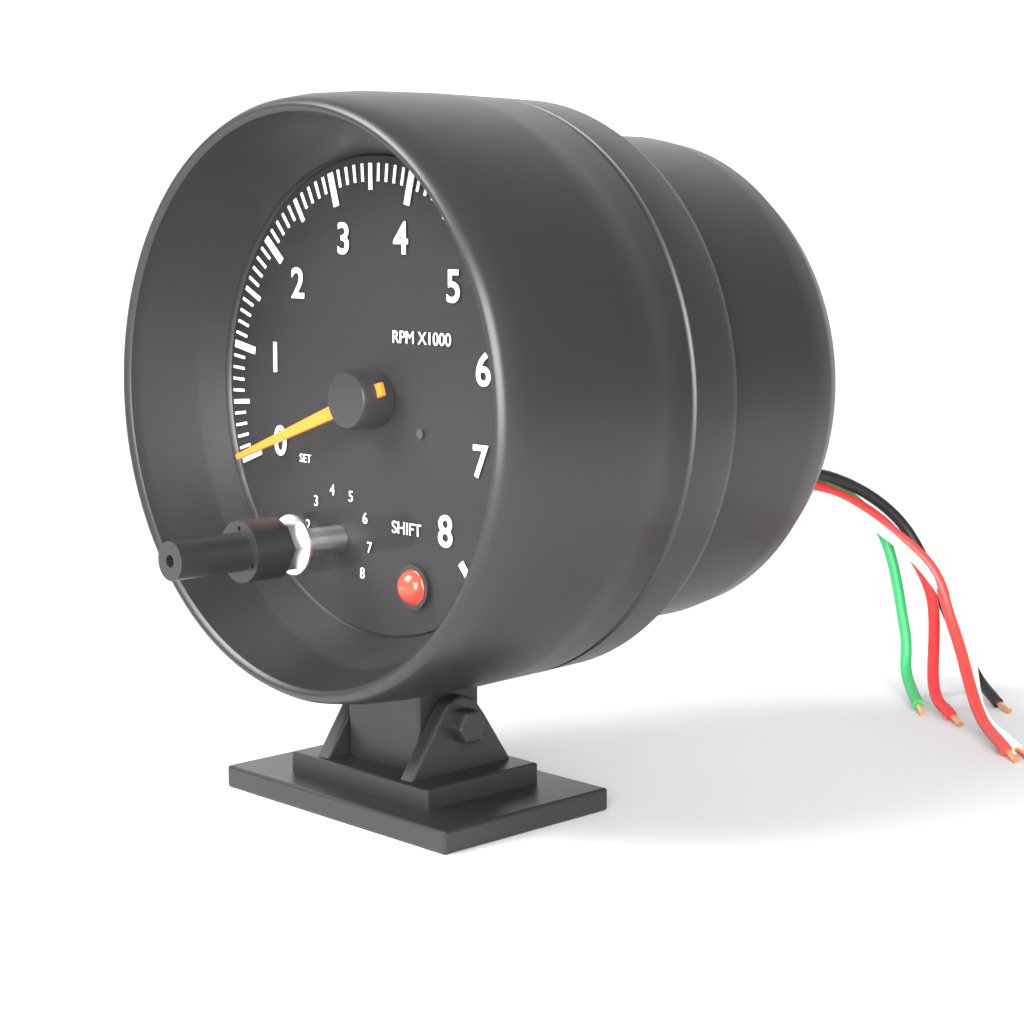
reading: 0 RPM
